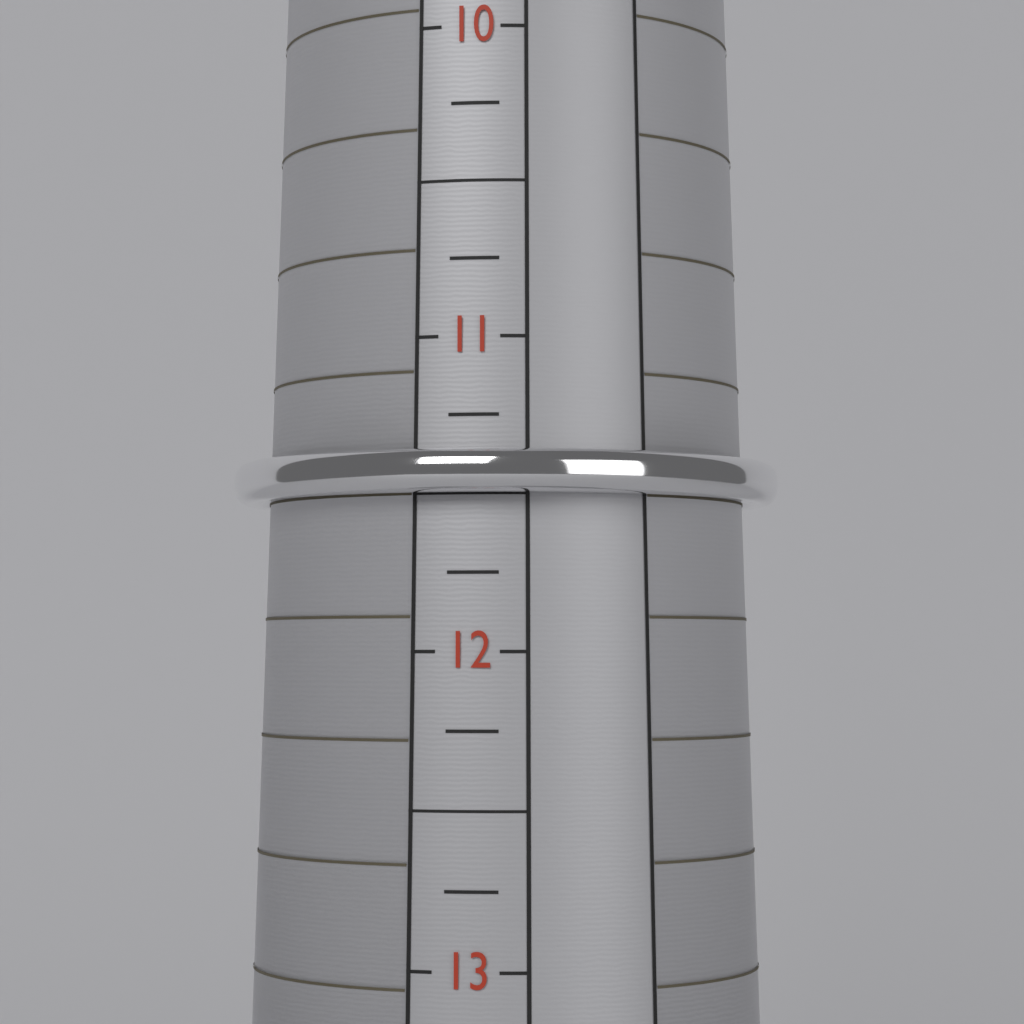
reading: 11.50 (no unit)
